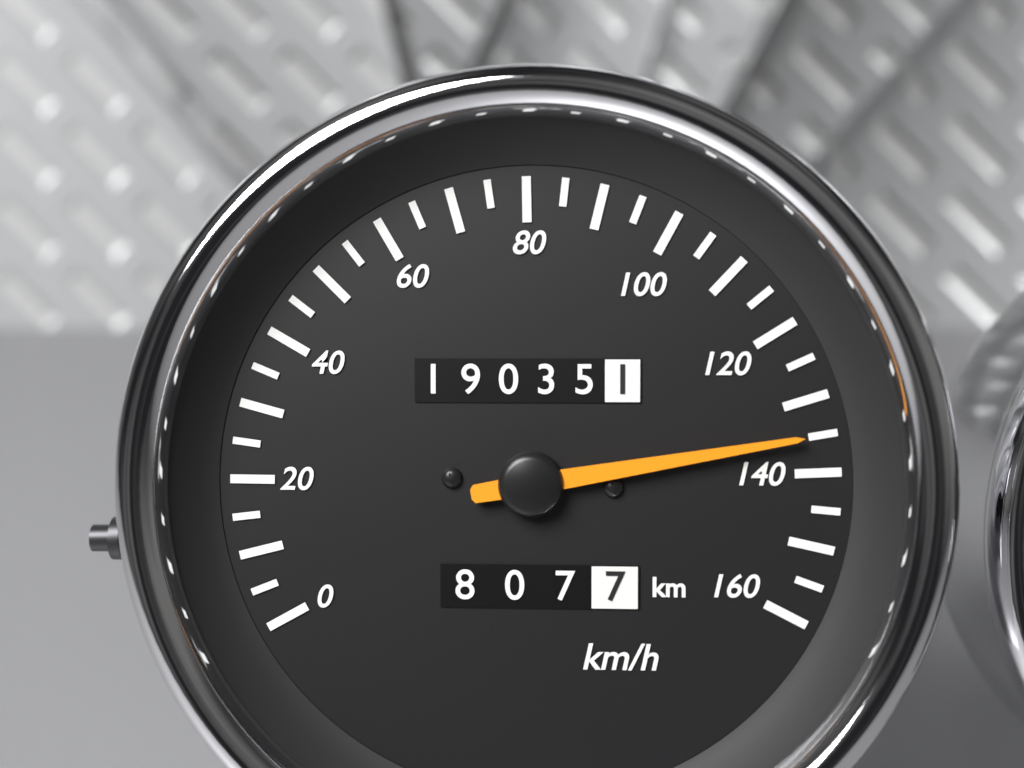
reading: 135 km/h
